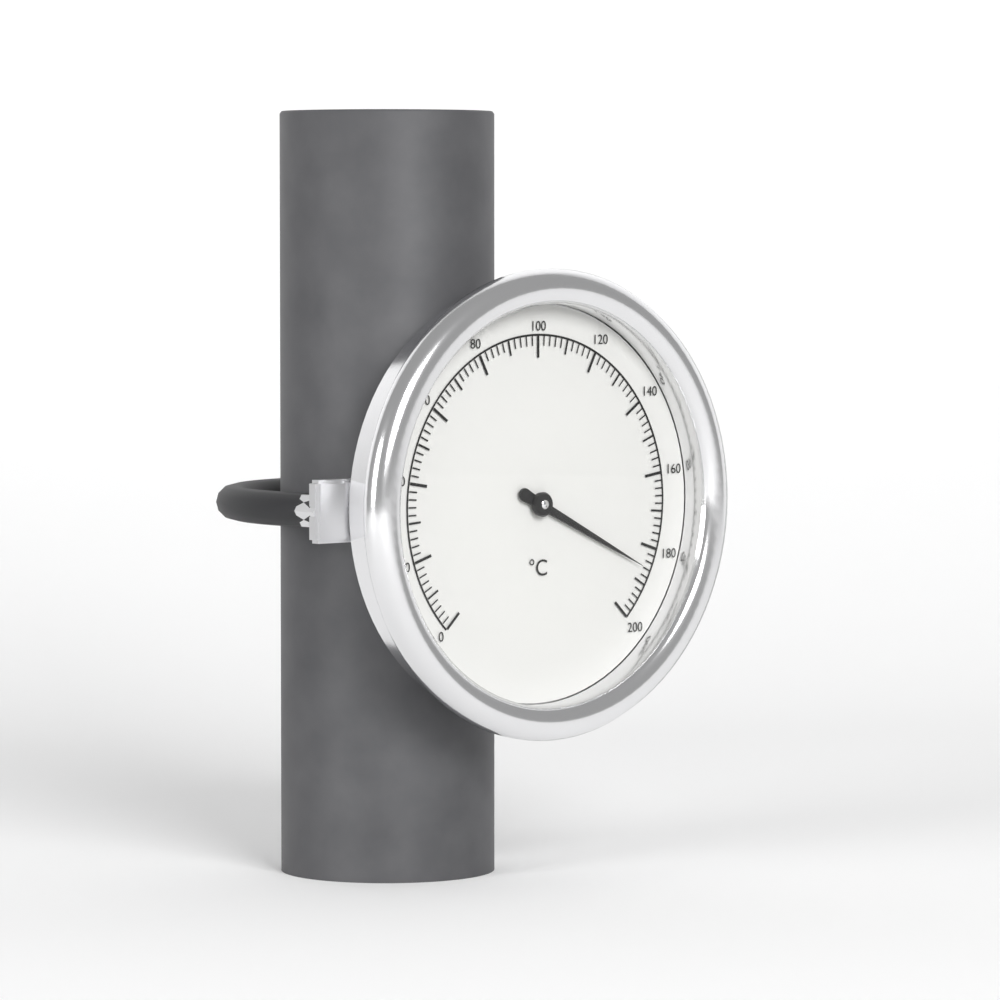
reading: 186 °C
